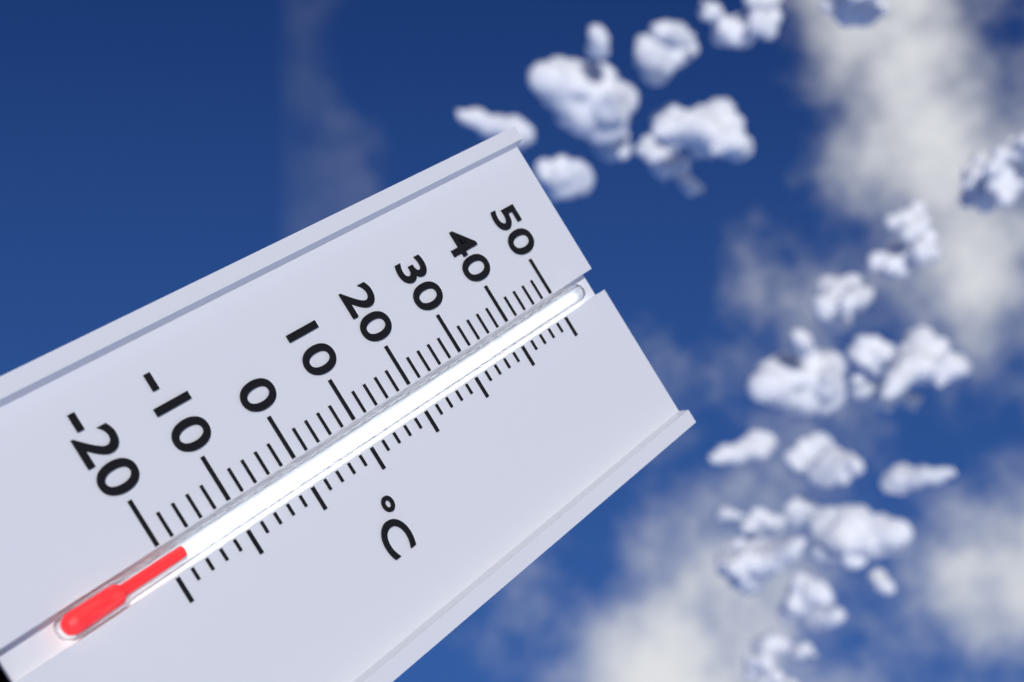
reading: -18 °C
